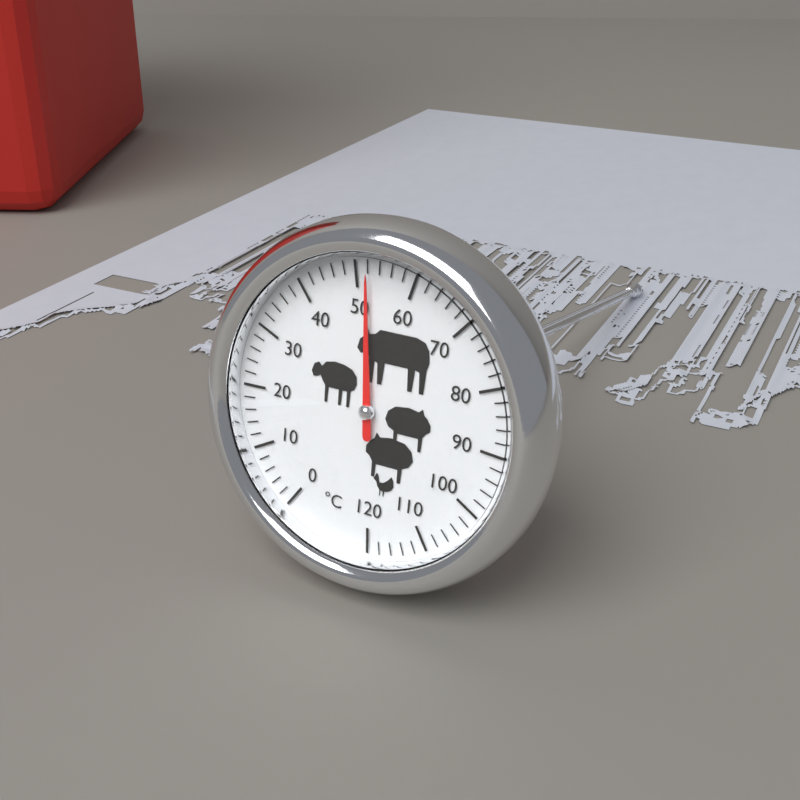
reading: 52 °C
